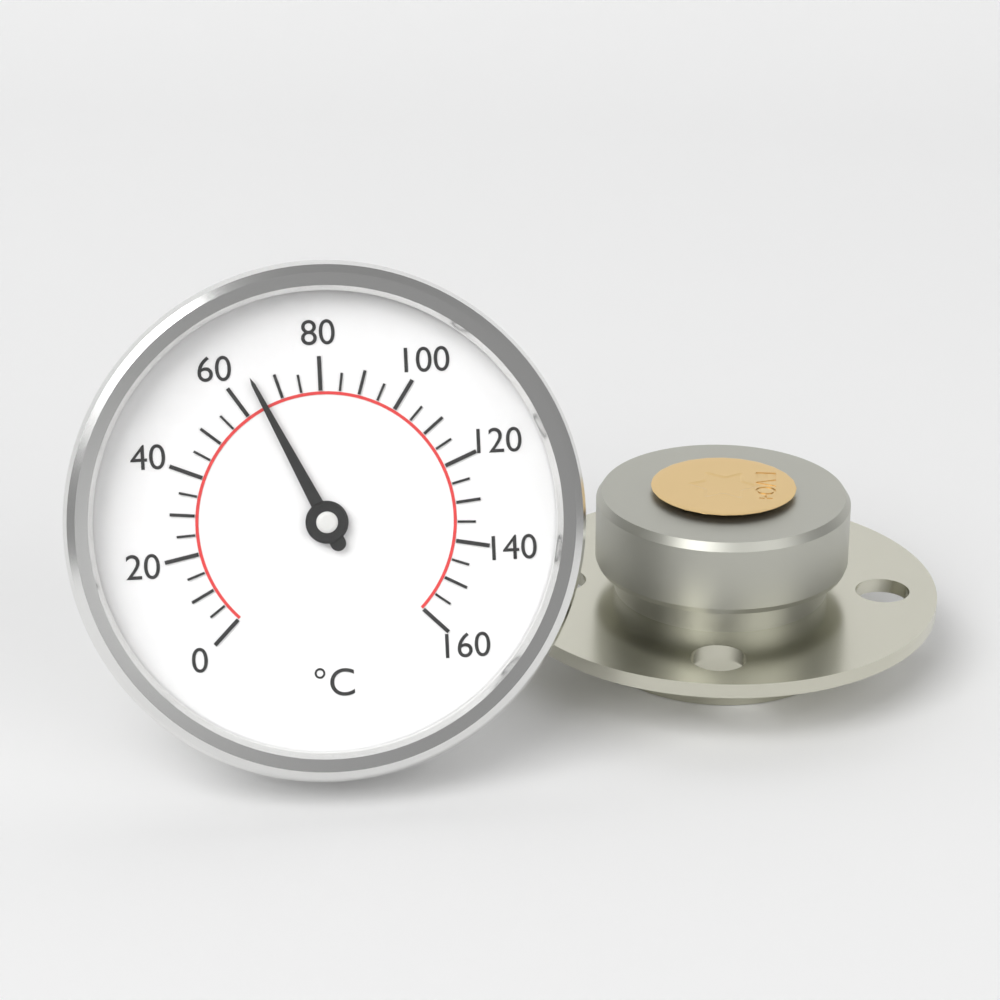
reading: 65 °C
